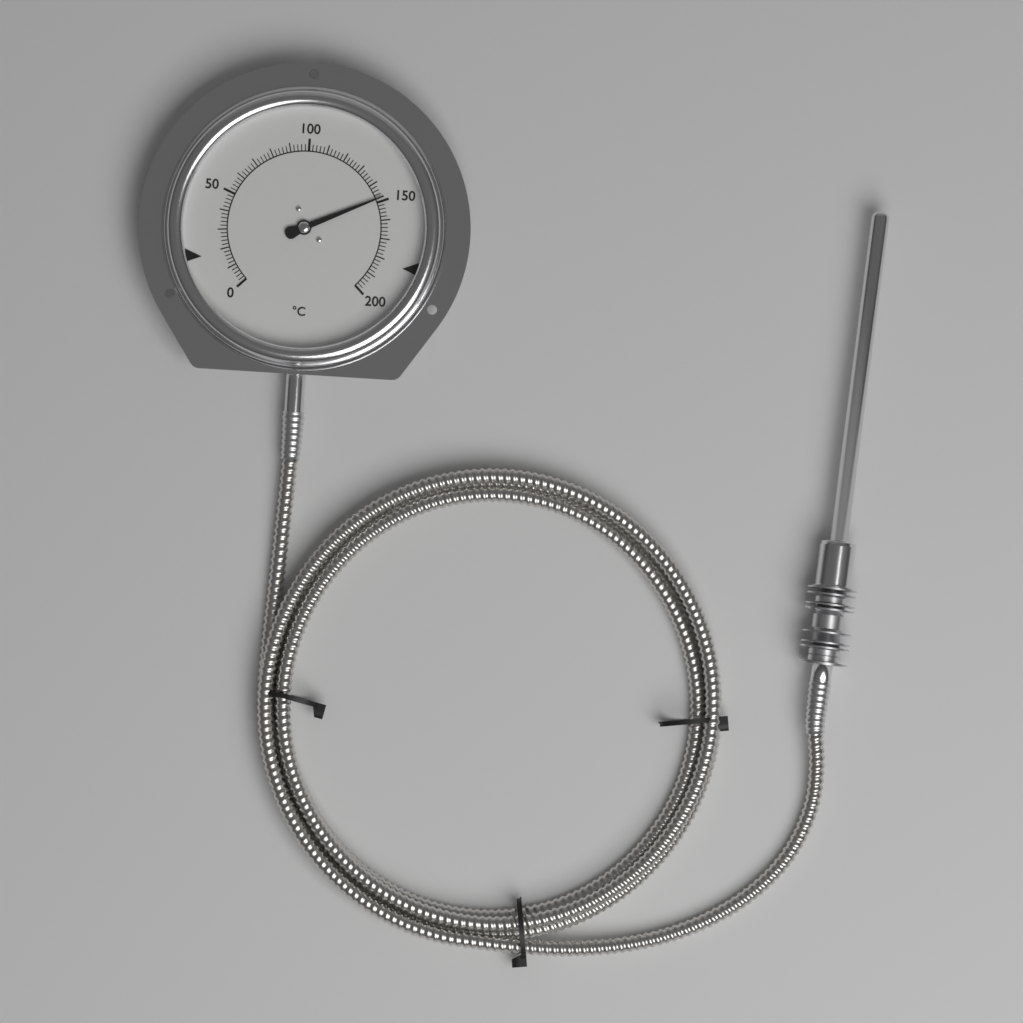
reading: 148 °C
